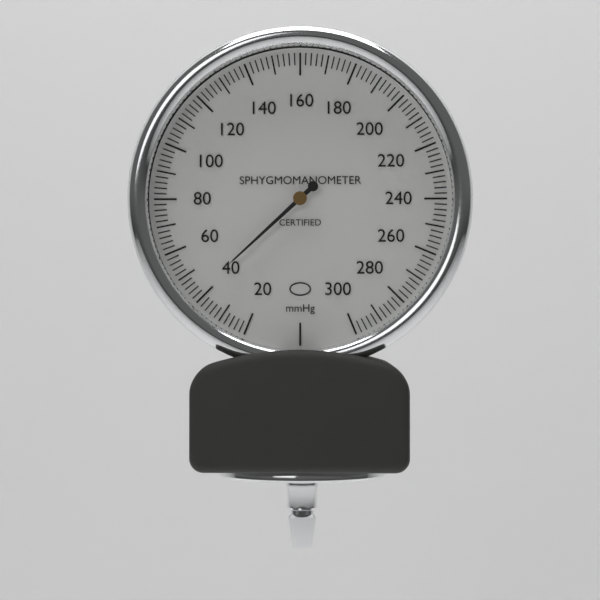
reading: 42 mmHg
